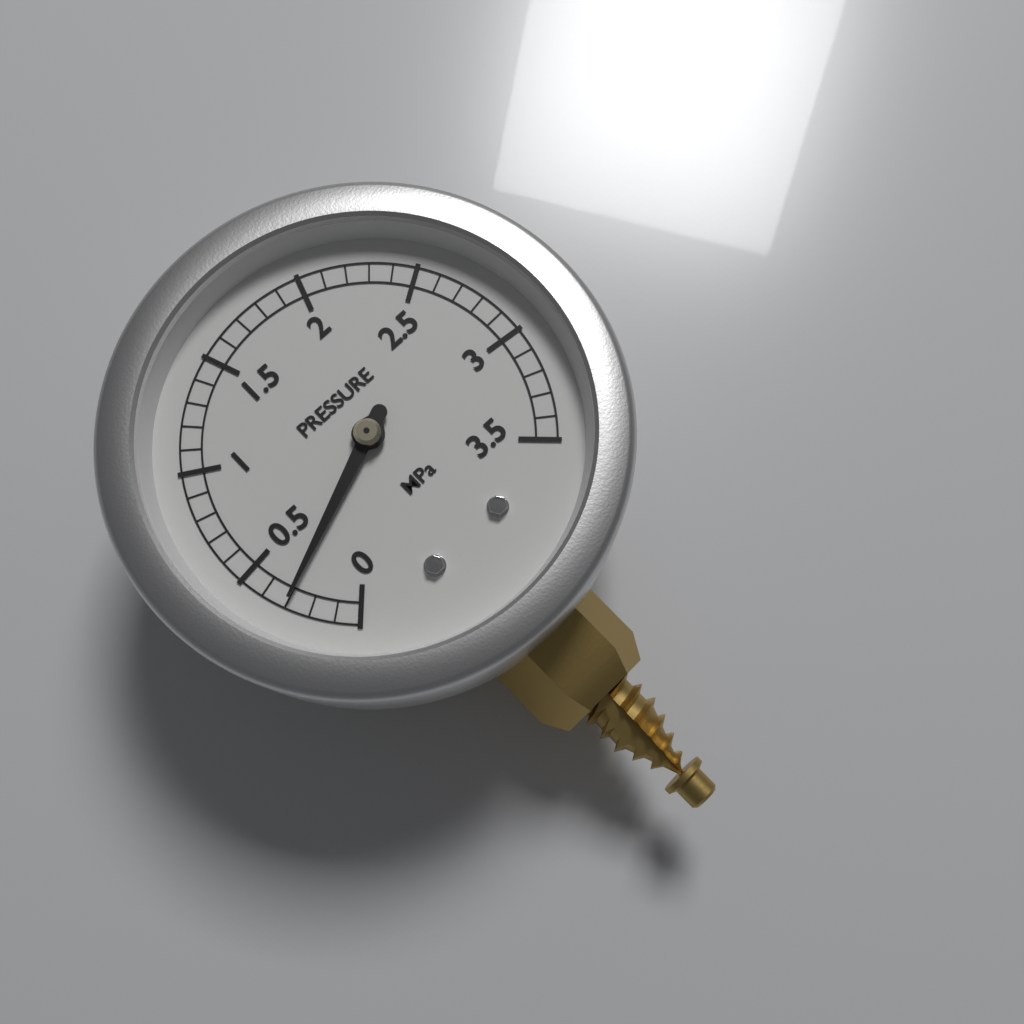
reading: 0.3 MPa
